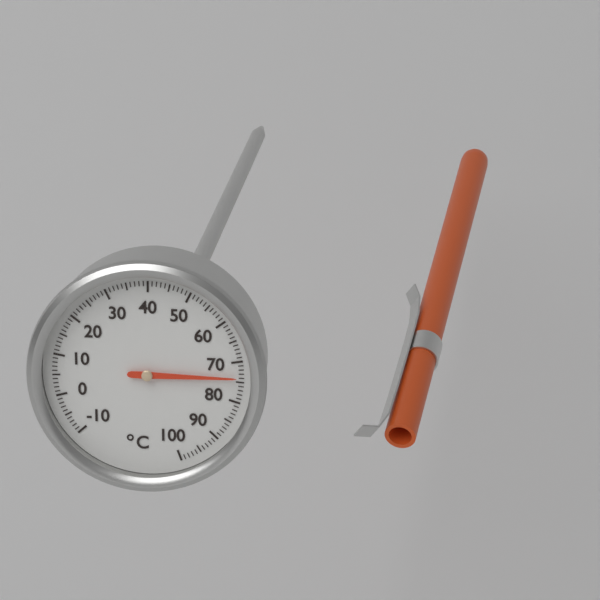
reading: 74 °C
